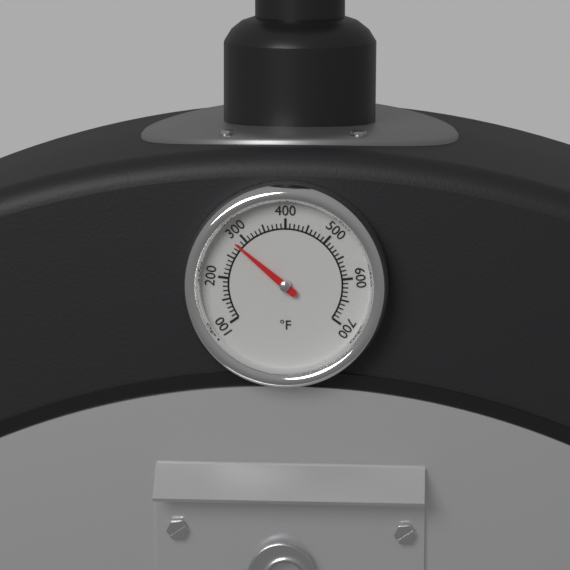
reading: 280 °F
